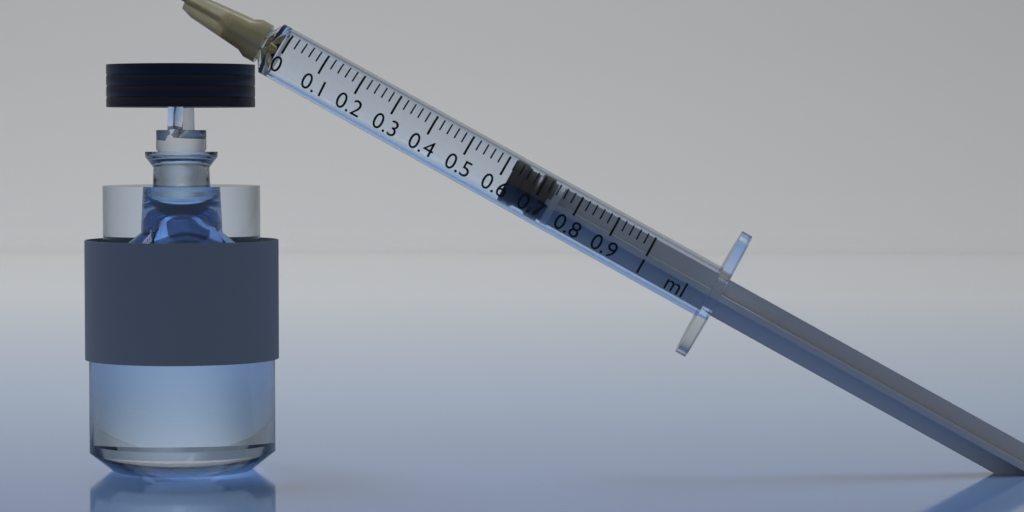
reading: 0.62 ml
